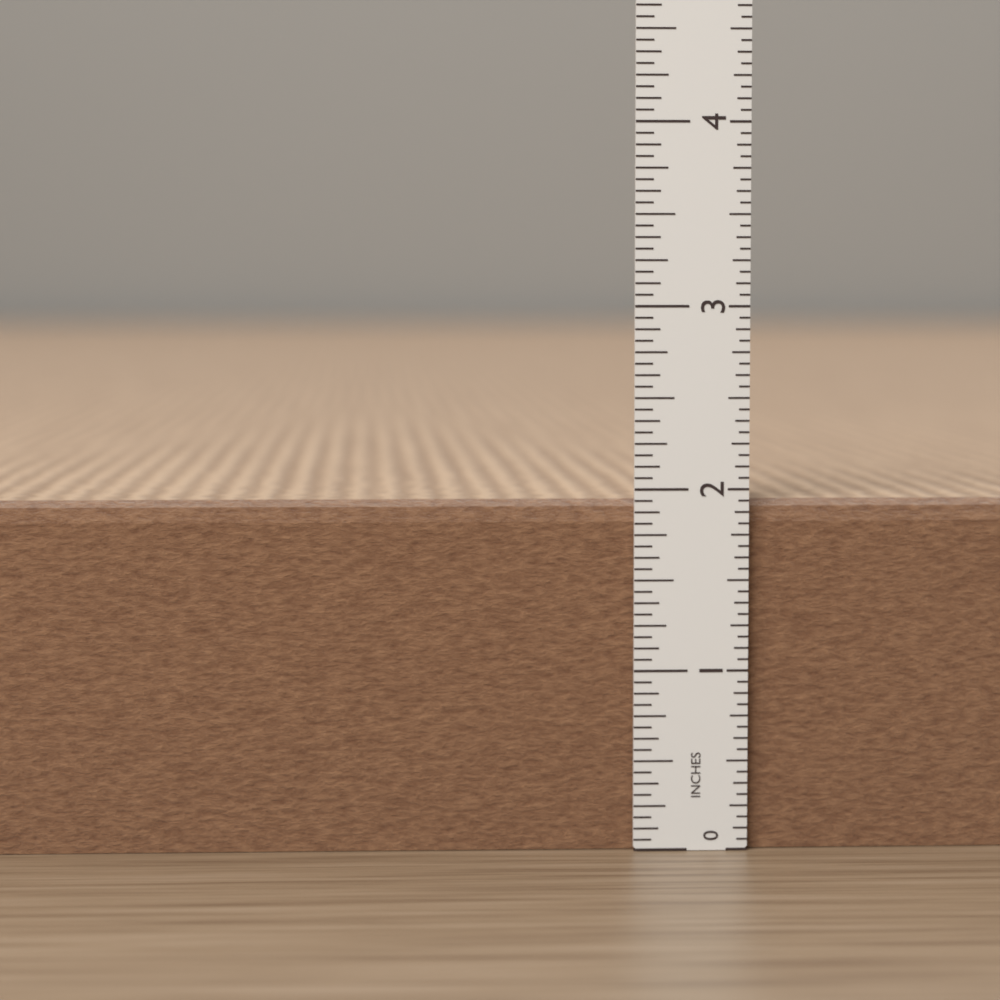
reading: 1.9375 in
